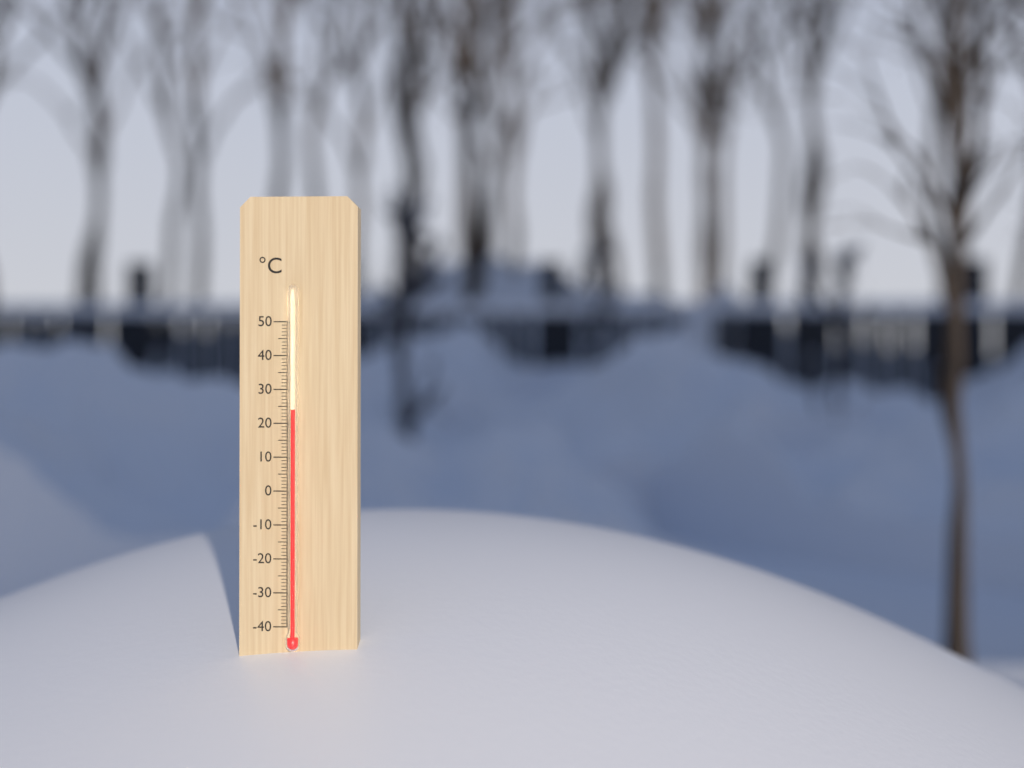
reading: 24 °C
